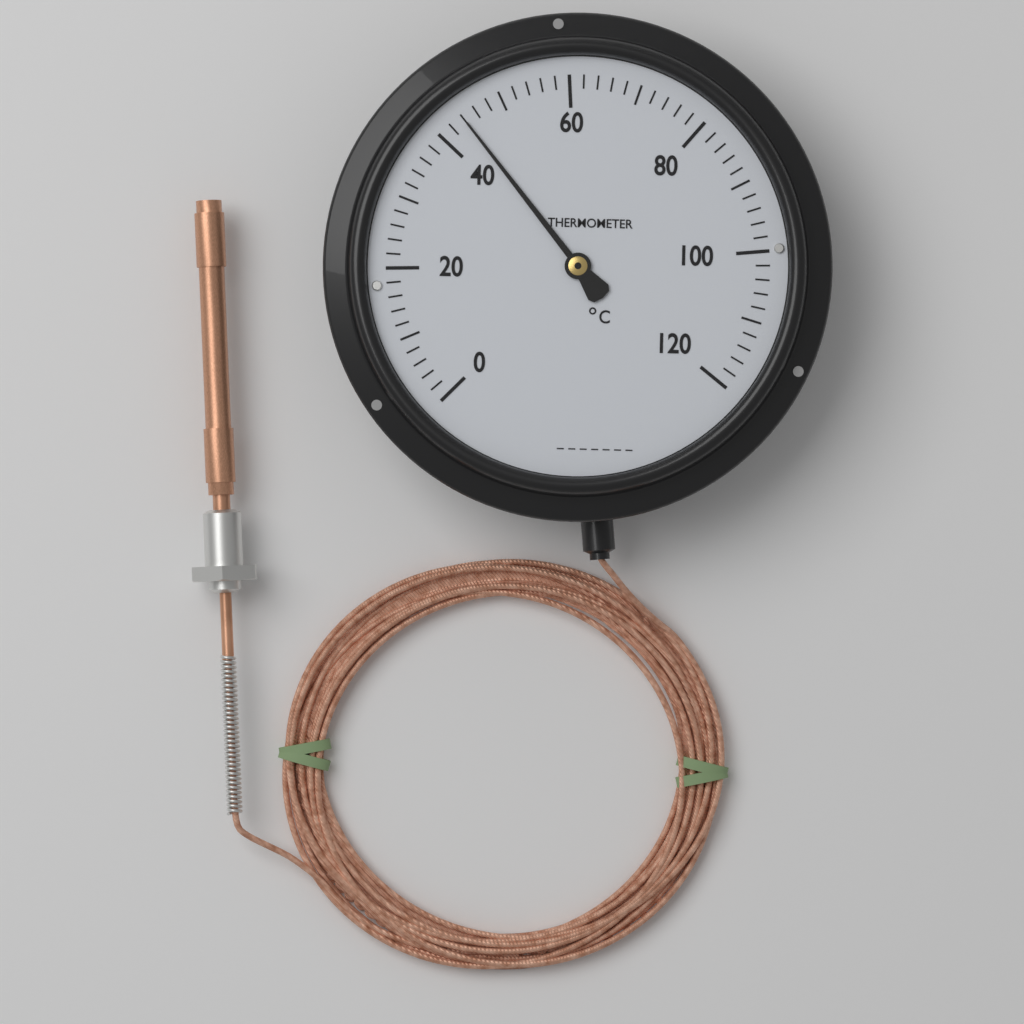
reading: 44 °C
